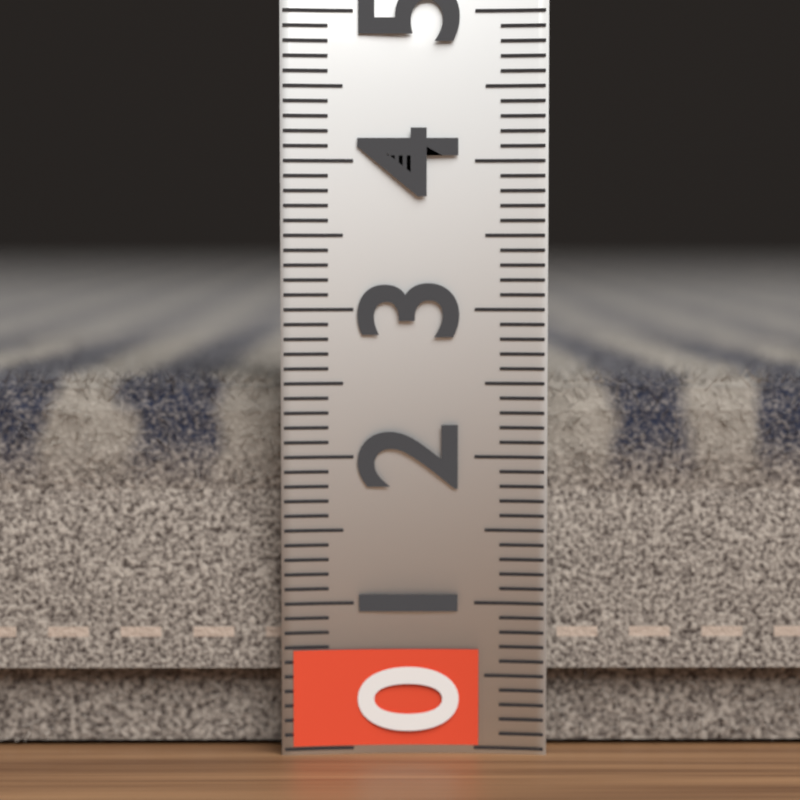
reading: 2.6 (no unit)
